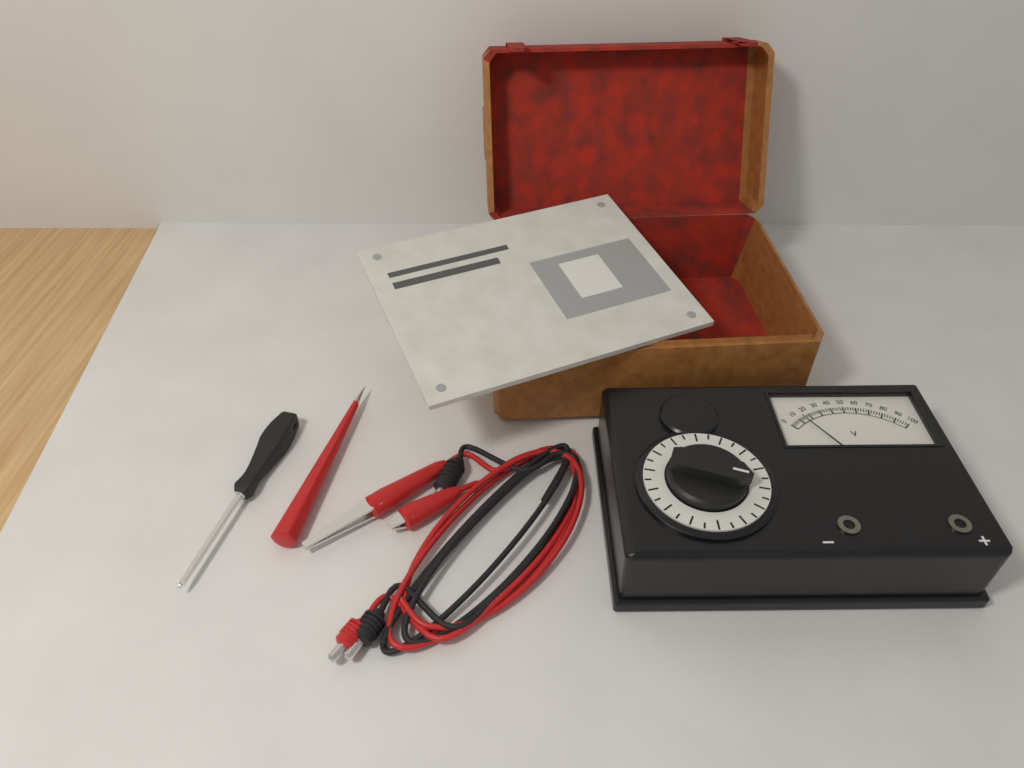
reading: 14 V
